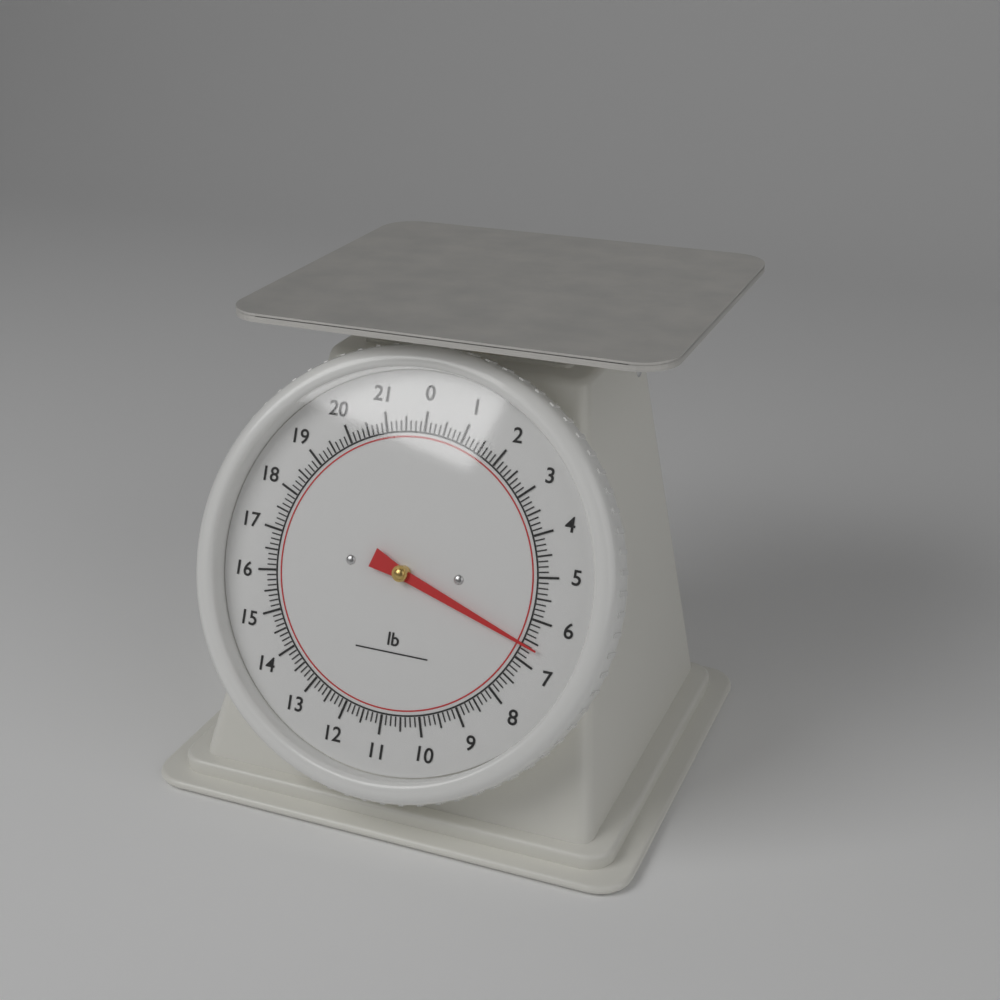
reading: 6.625 lb
